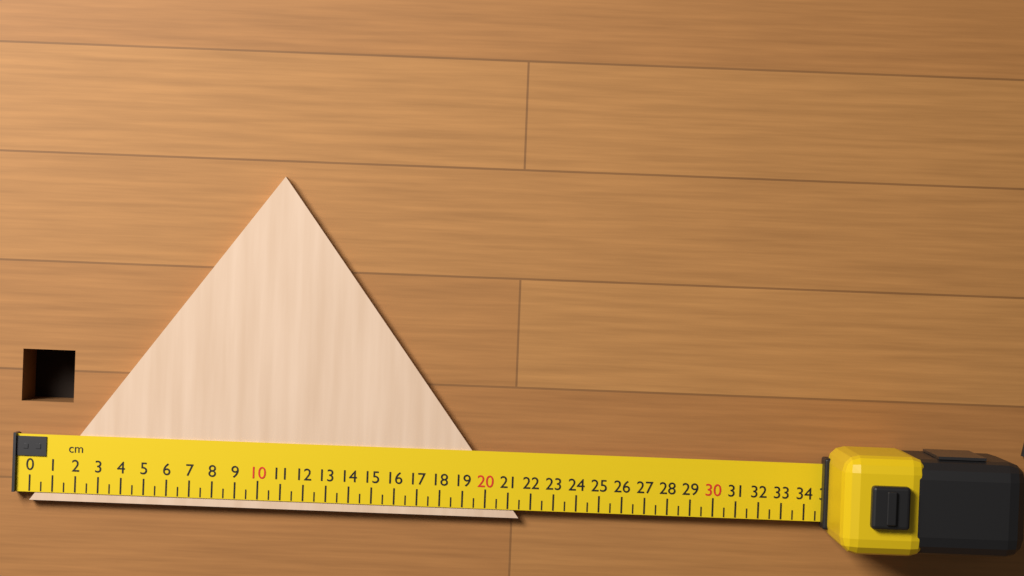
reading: 21.5 cm
